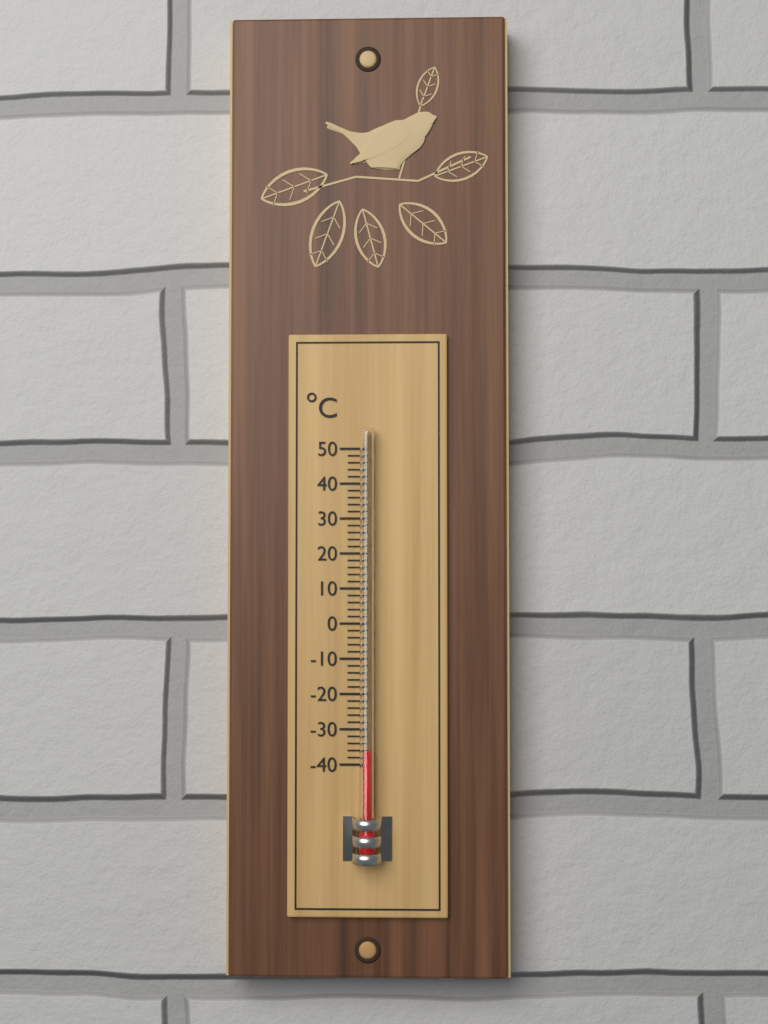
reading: -36 °C
